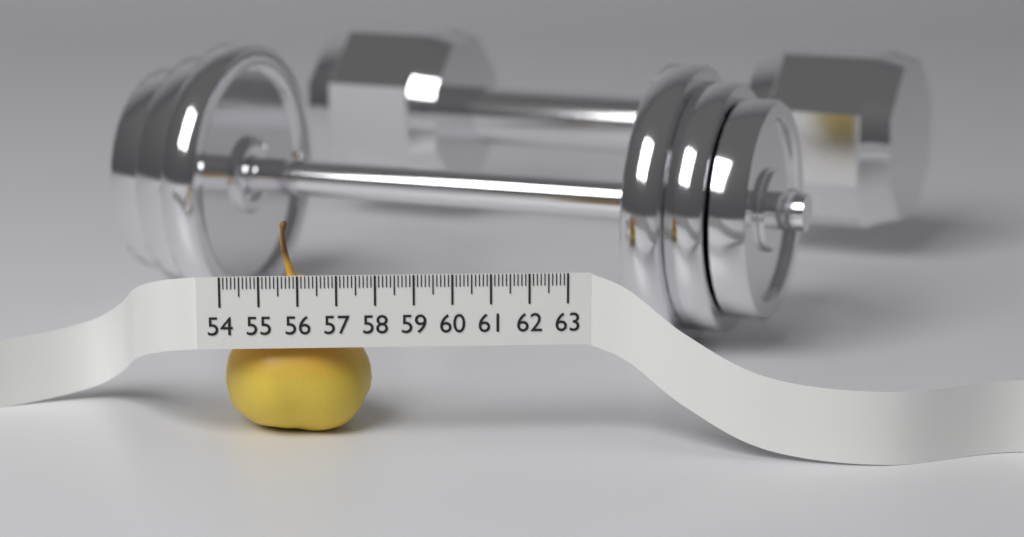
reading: 57.9 (no unit)
